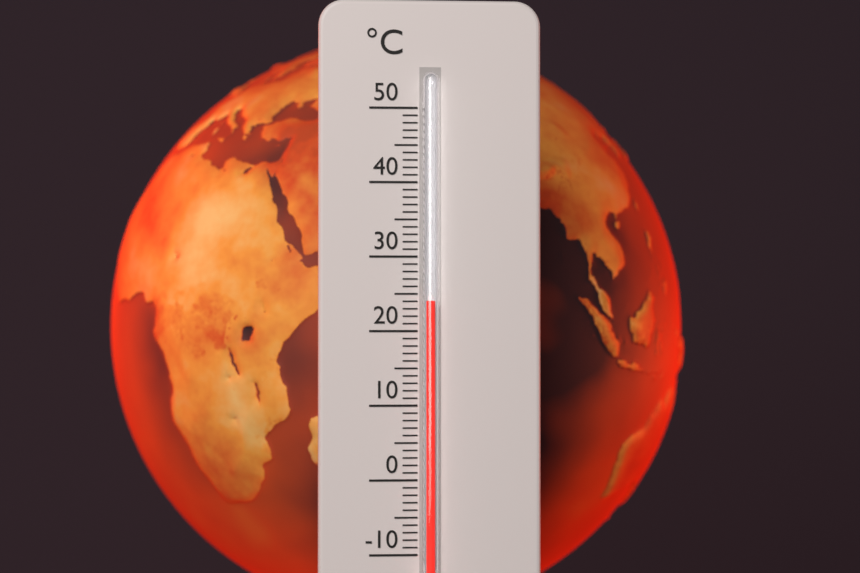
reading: 24 °C
